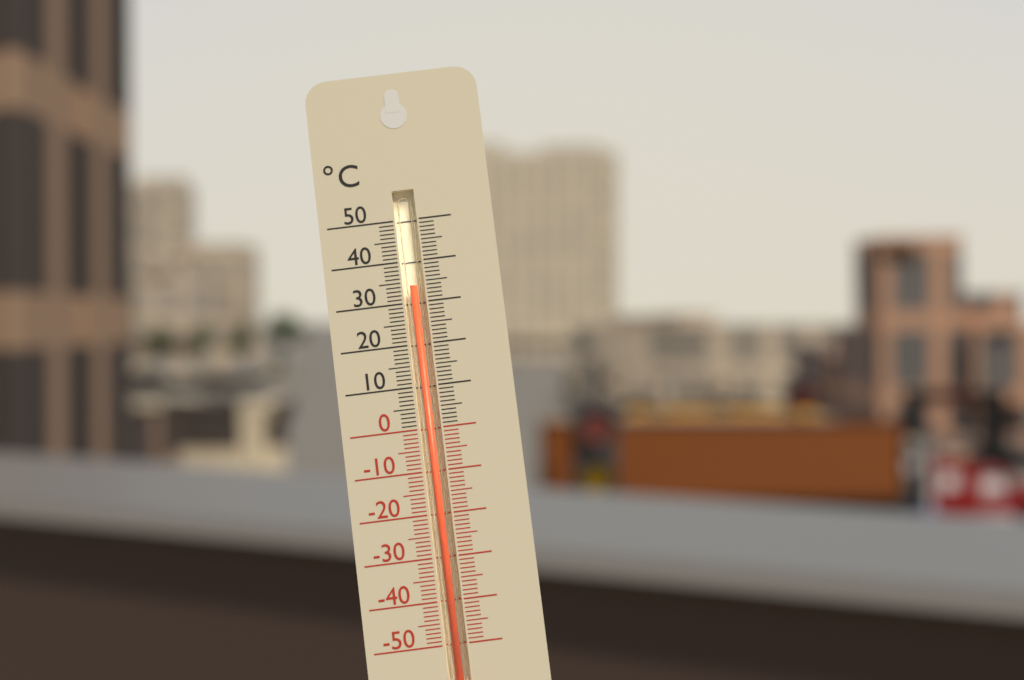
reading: 34 °C
